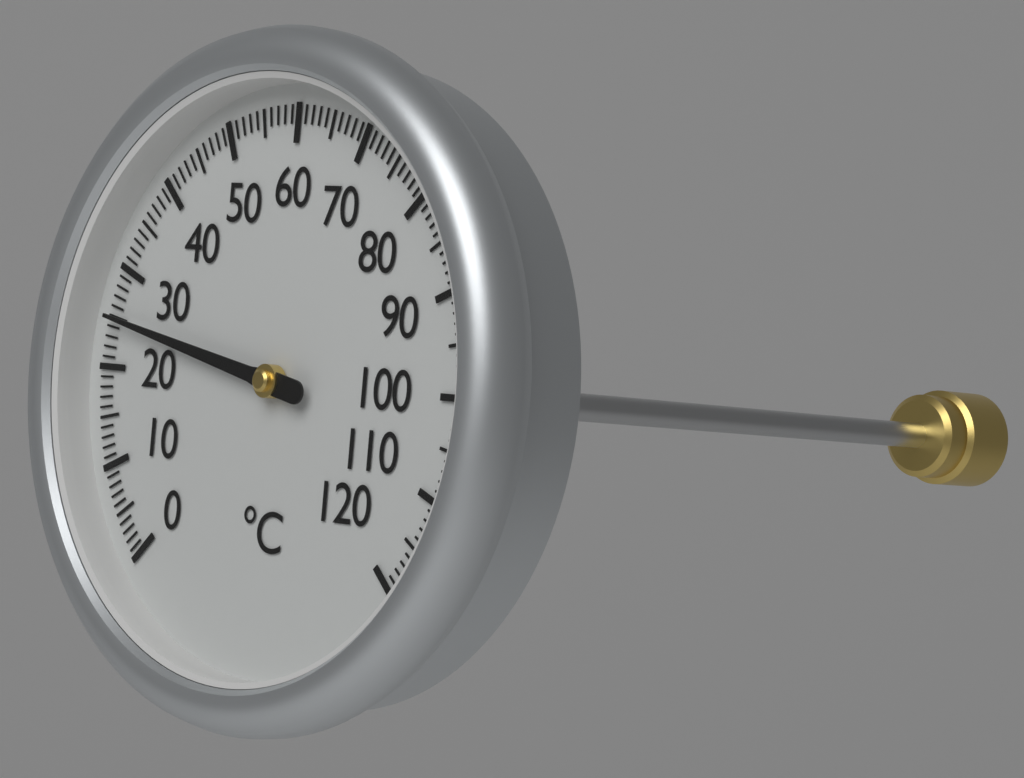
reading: 25 °C
